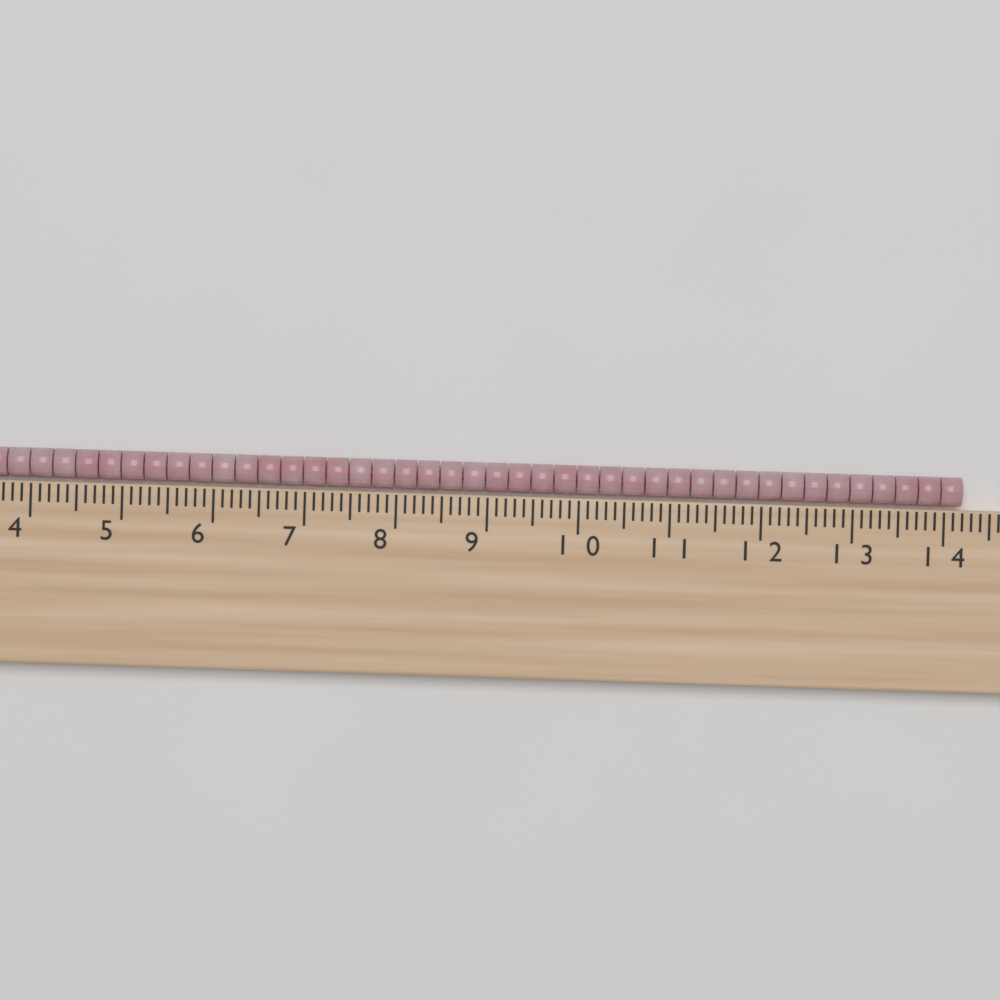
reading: 14.2 cm
